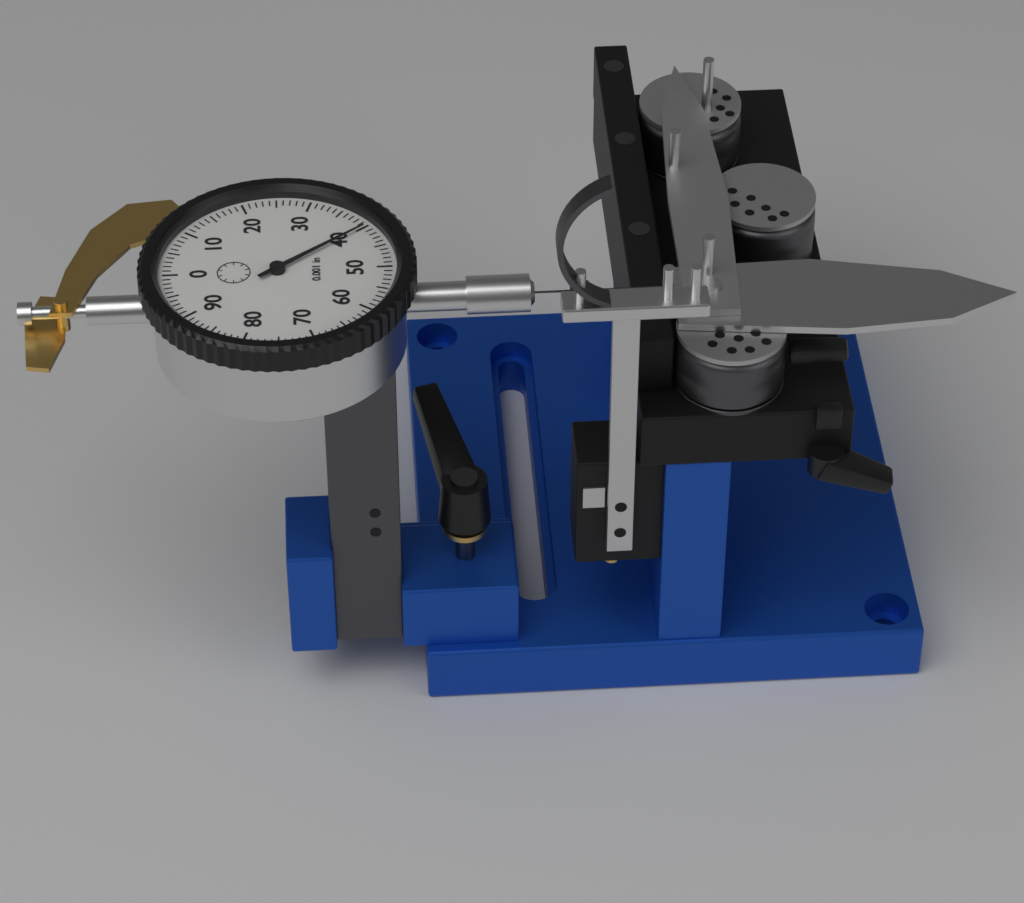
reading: 0.040 in
